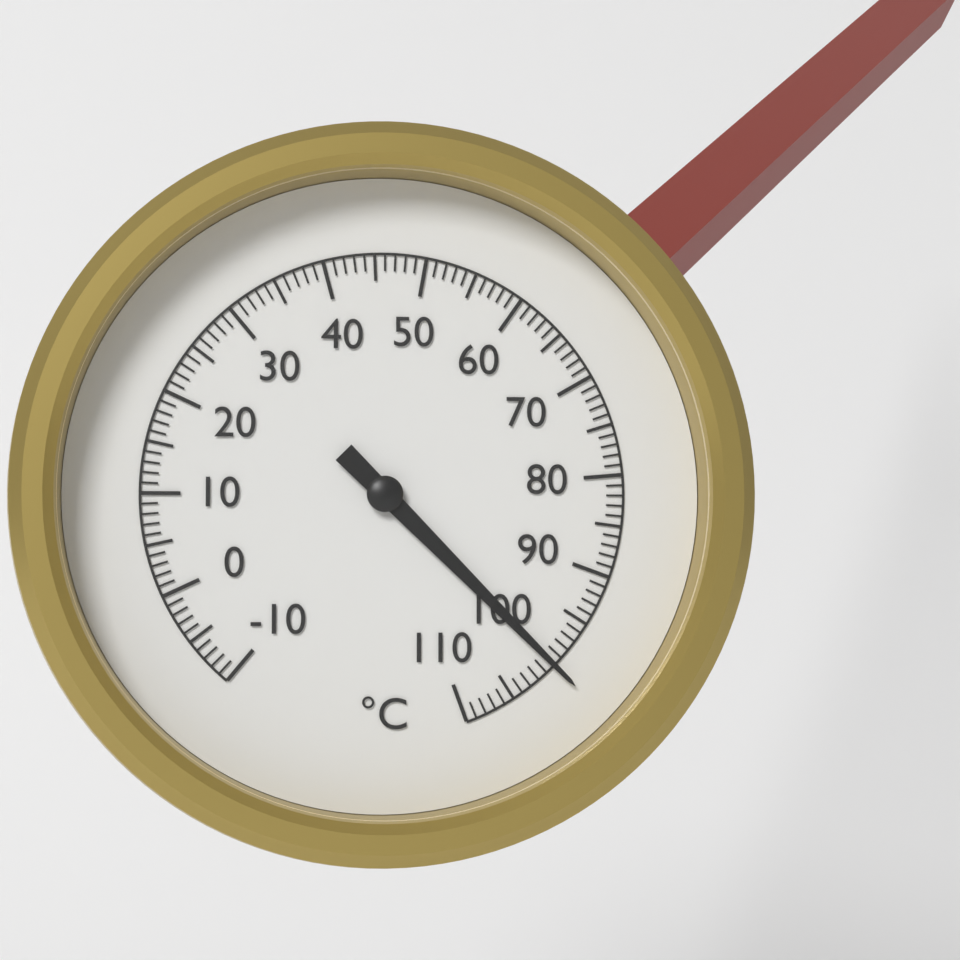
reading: 100 °C
